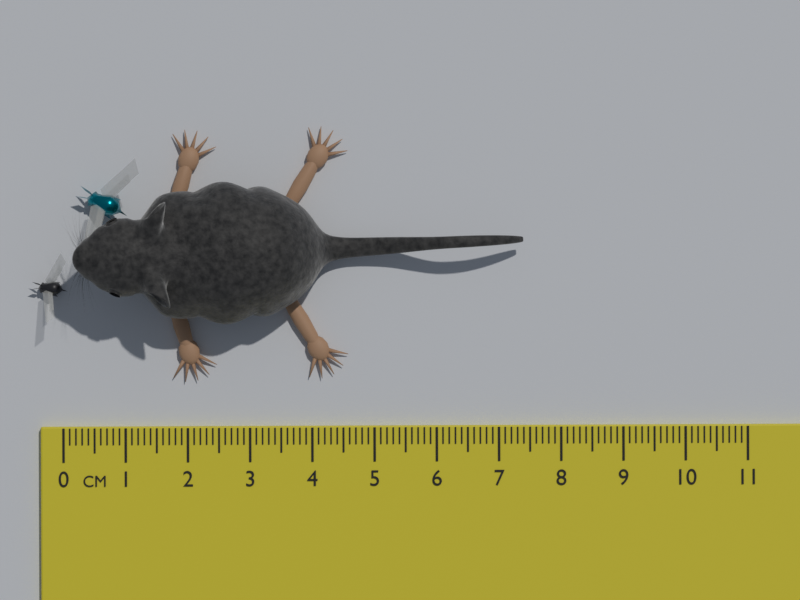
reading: 7.4 cm
